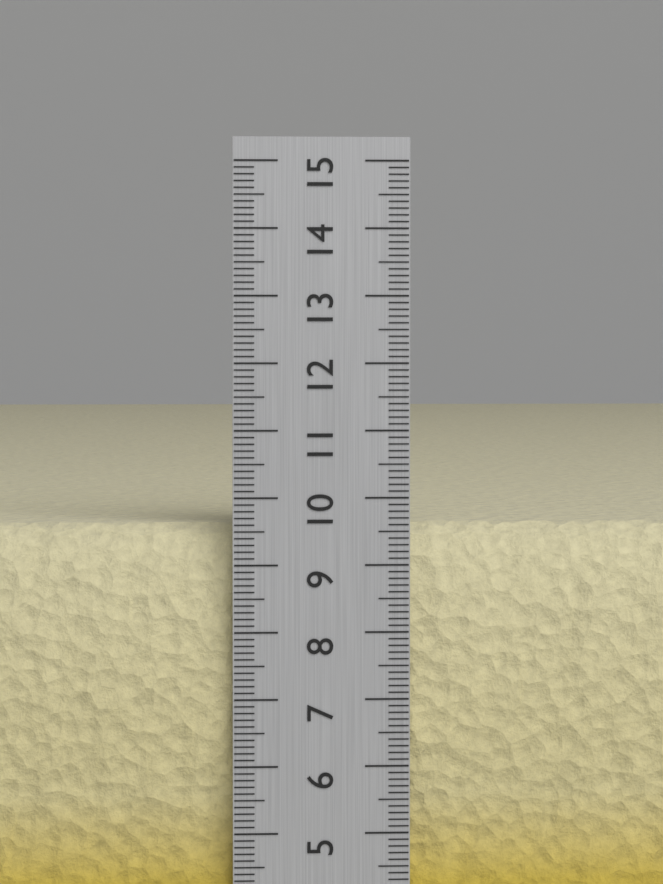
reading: 9.6 cm
